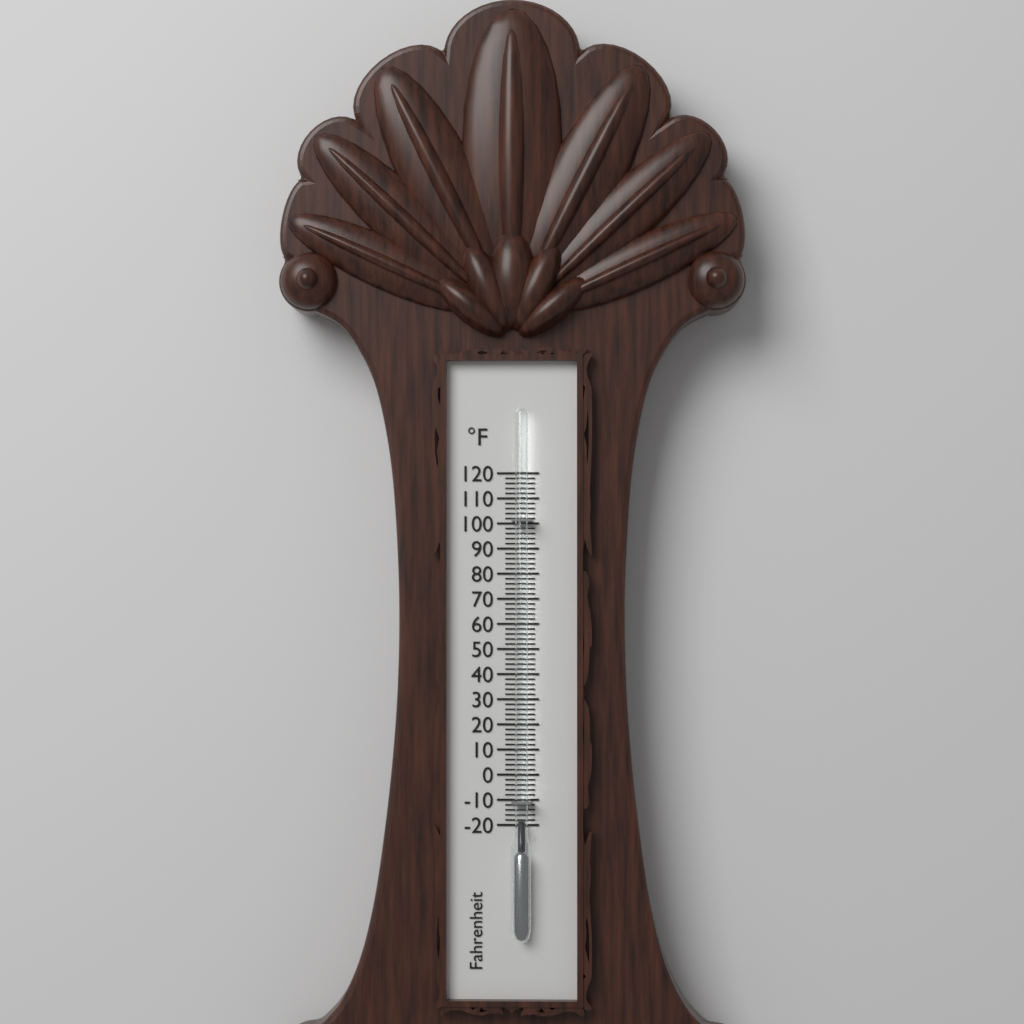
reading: -18 °F
